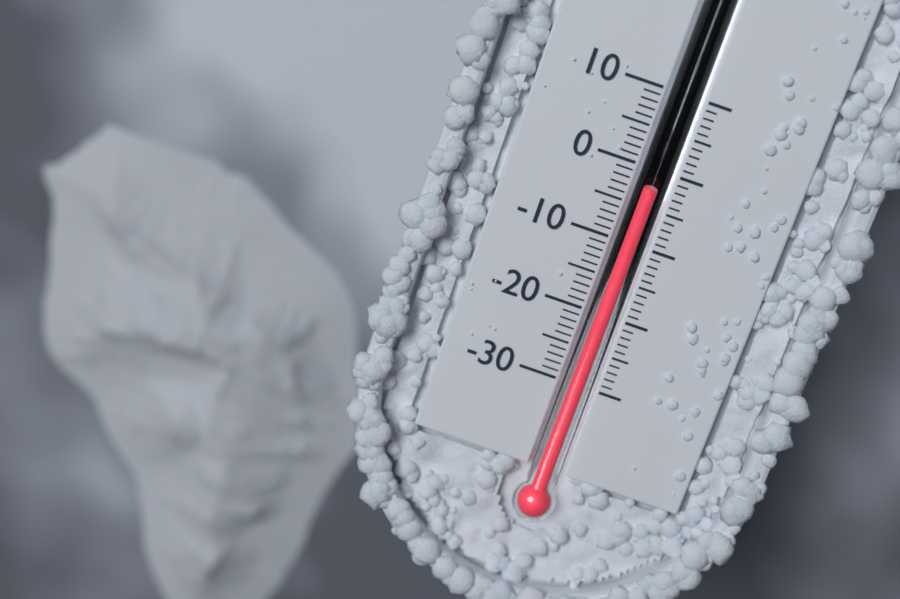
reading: -3 (no unit)
